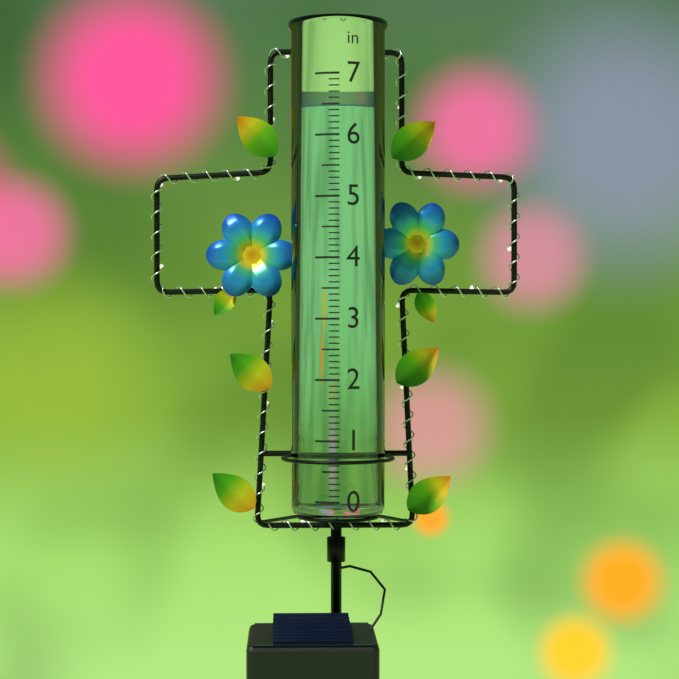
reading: 6.5 in
